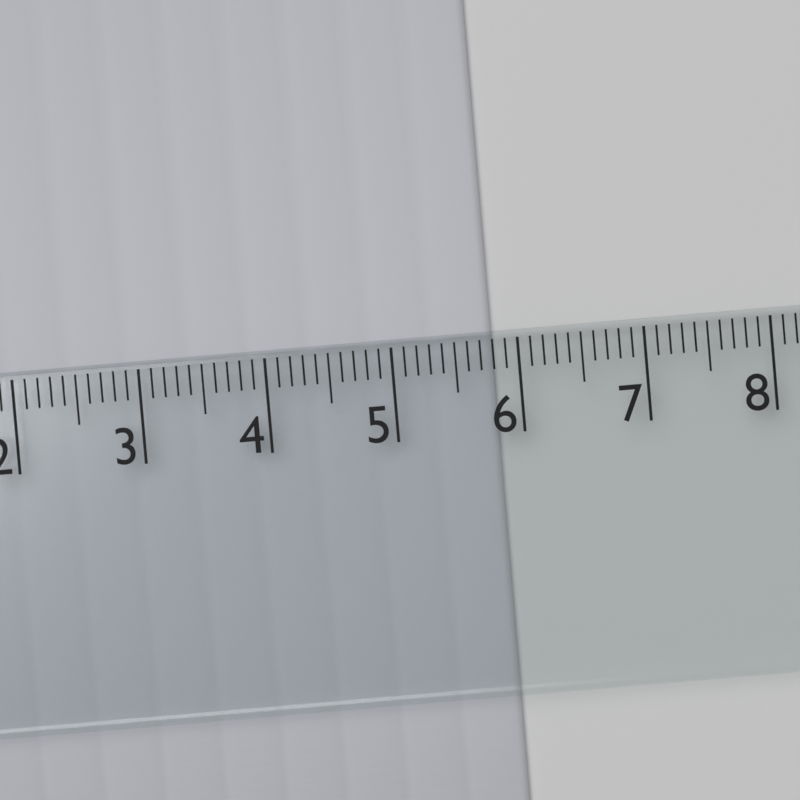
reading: 5.8 cm
